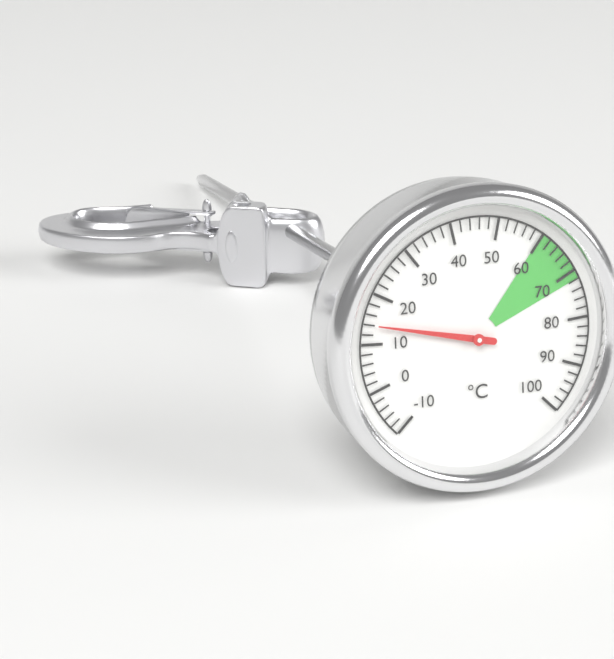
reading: 14 °C
